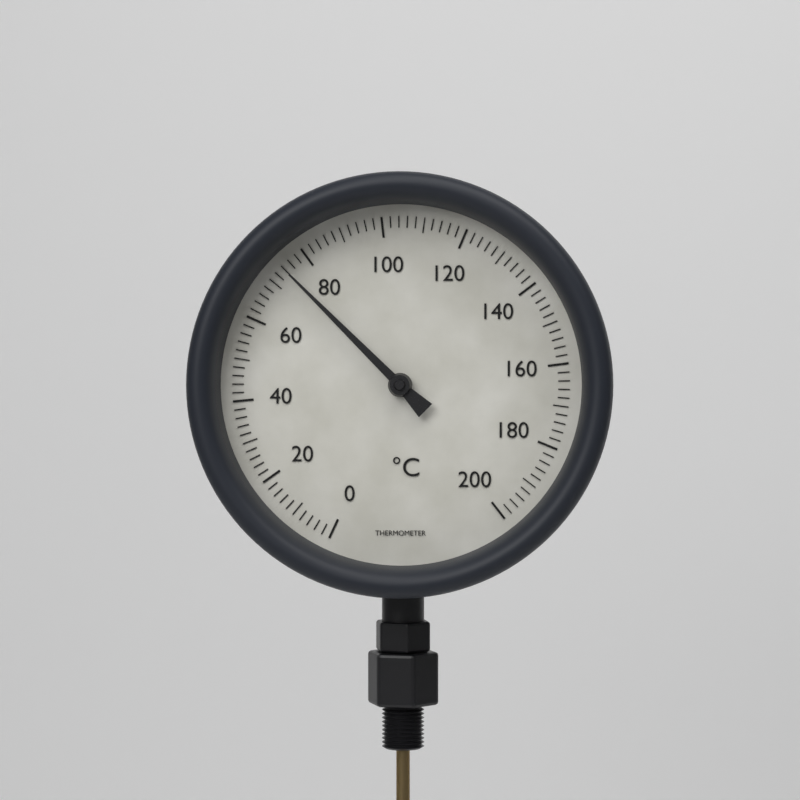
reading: 74 °C
